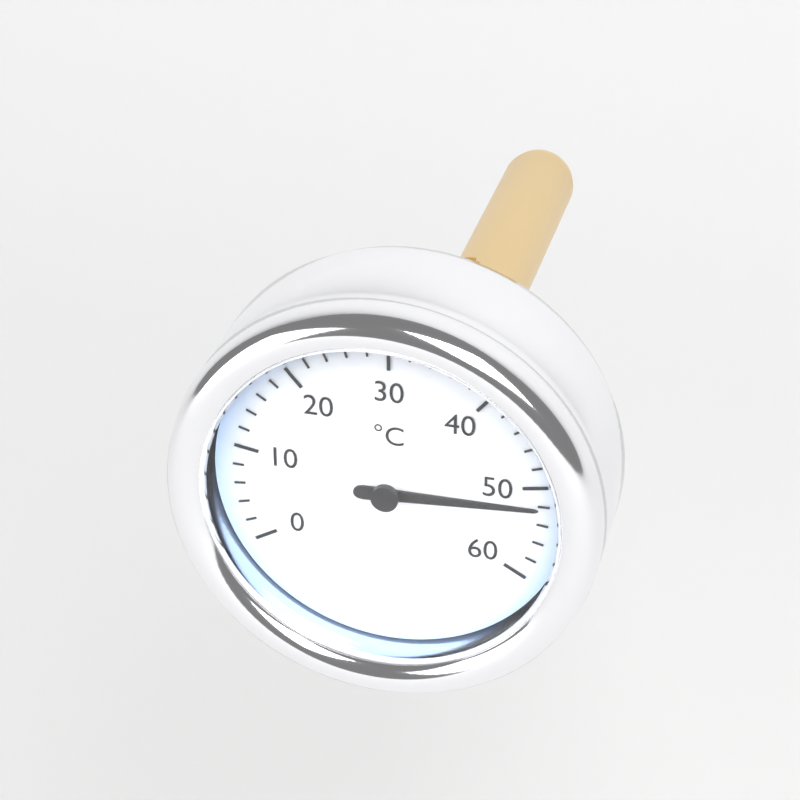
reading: 52 °C
